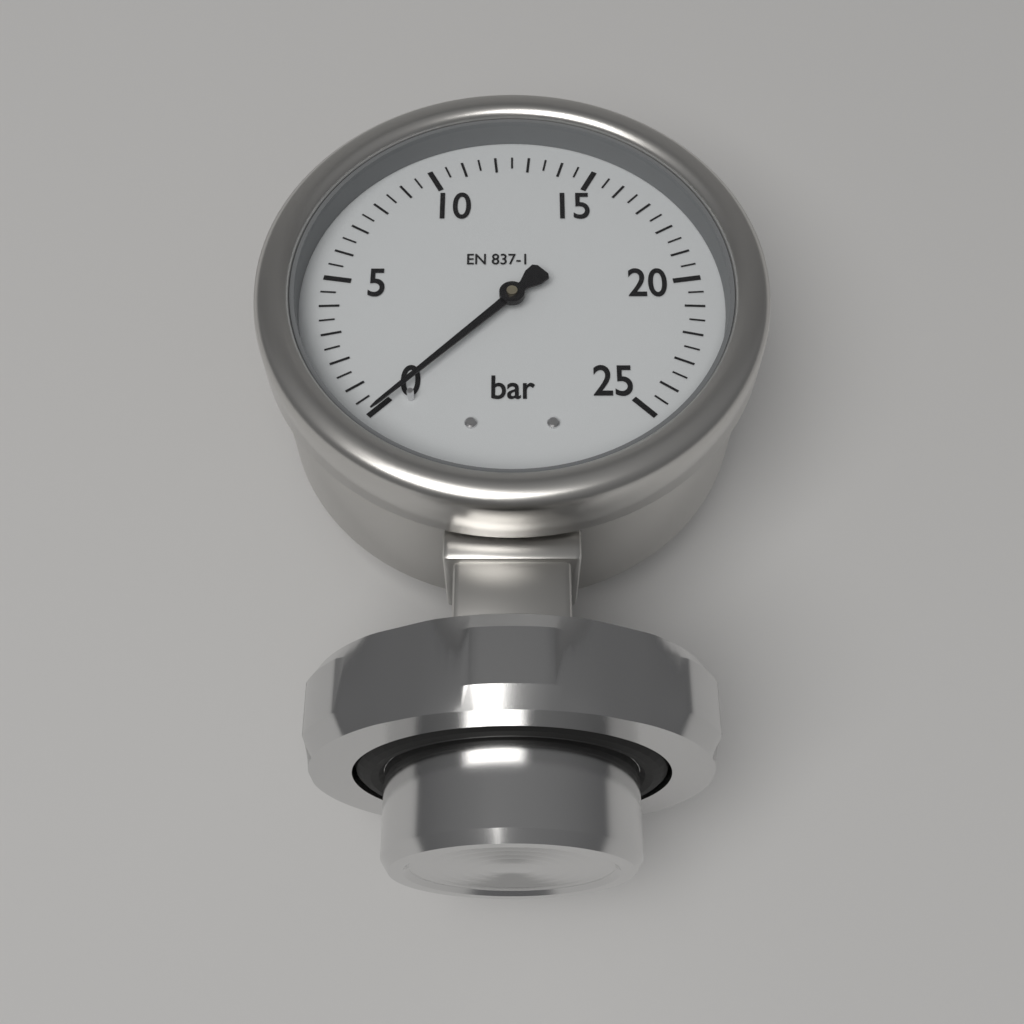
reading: 0.0 bar
